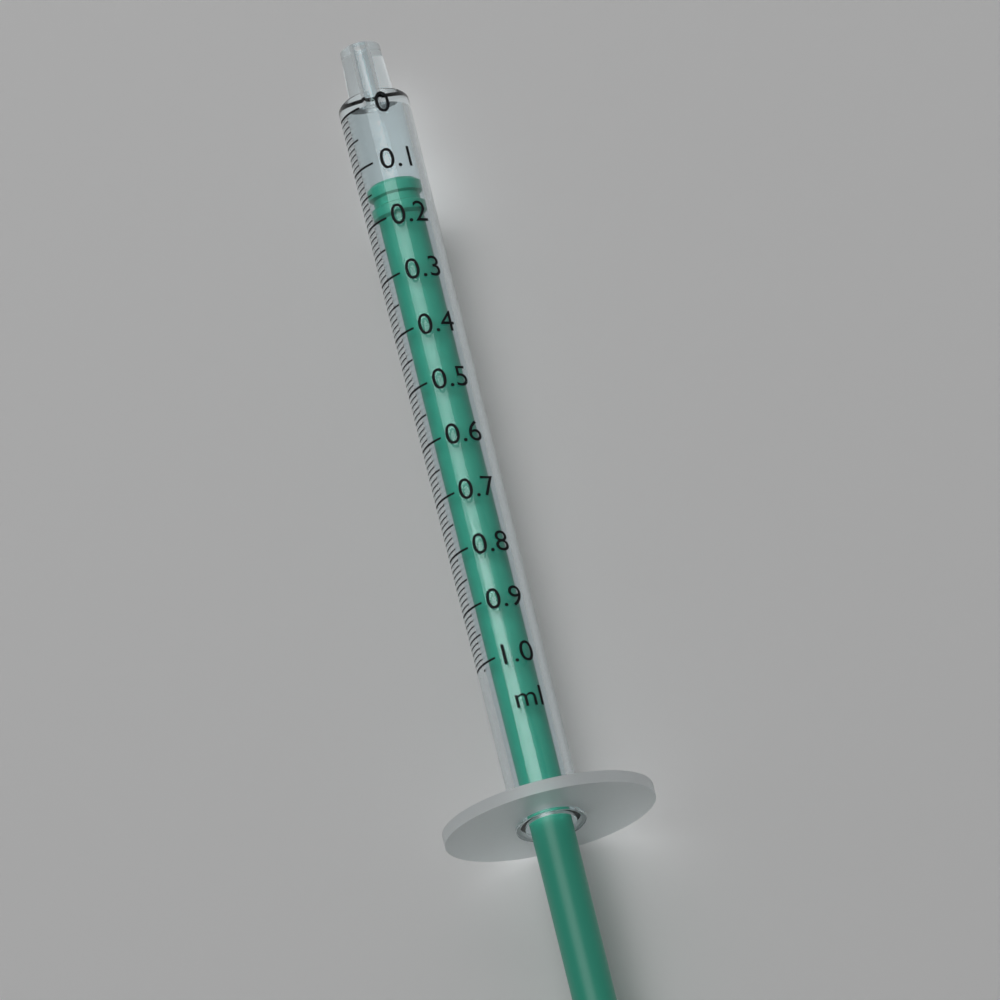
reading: 0.13 ml
